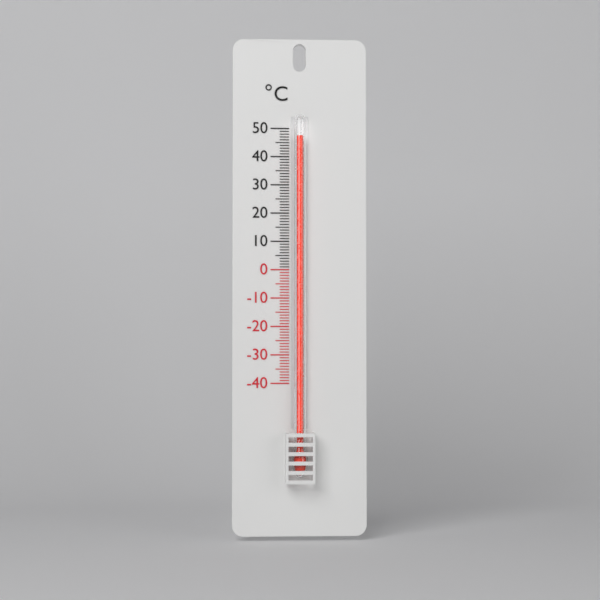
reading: 47 °C
